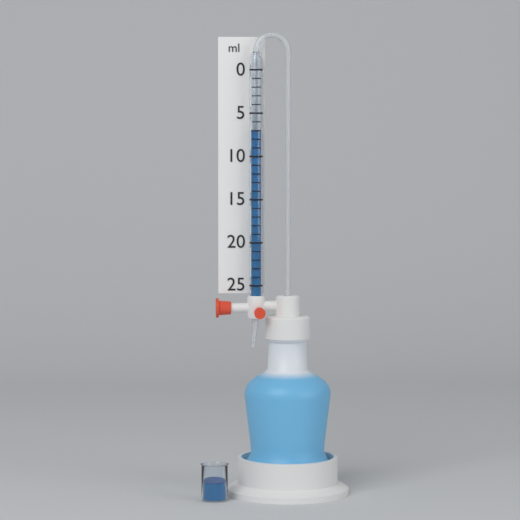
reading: 7 ml
